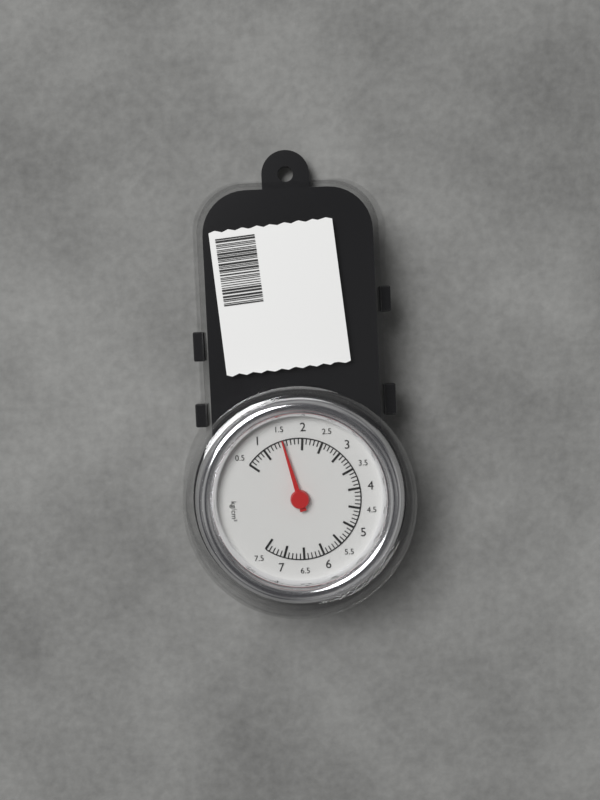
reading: 1.5 kg/cm²
